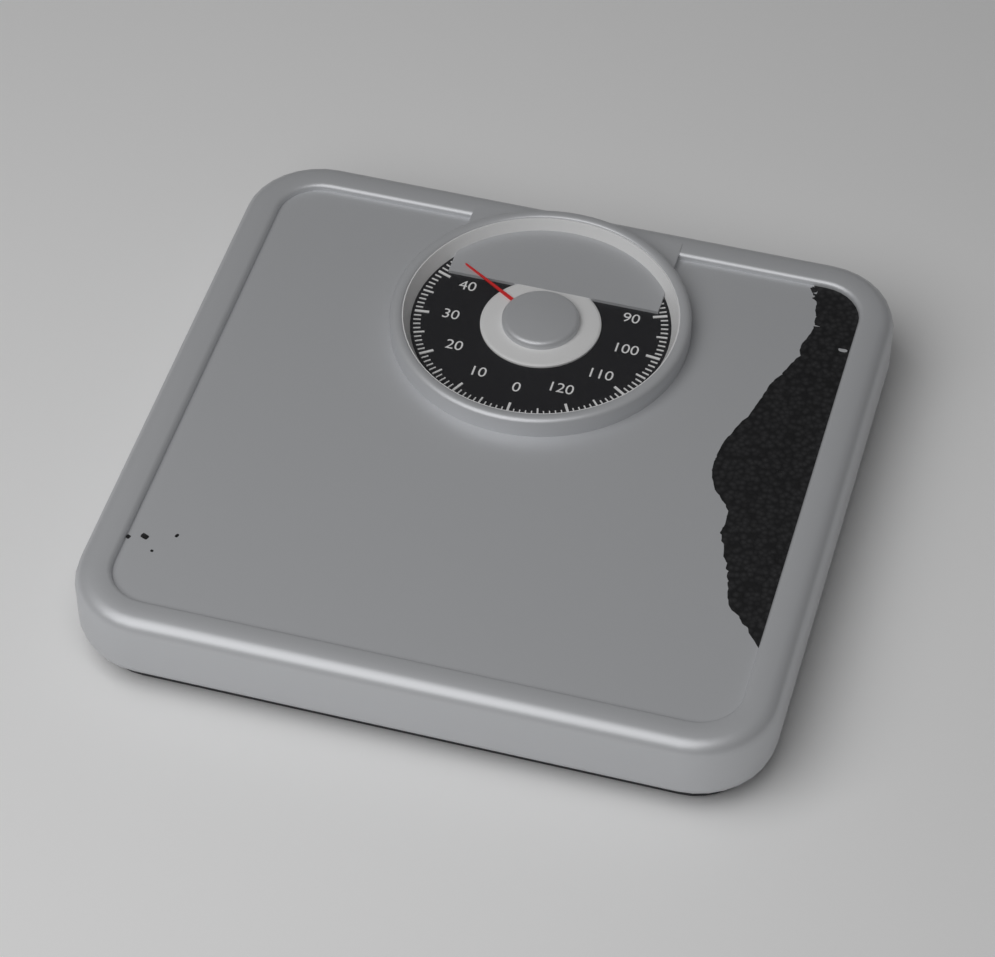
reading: 44 kg
